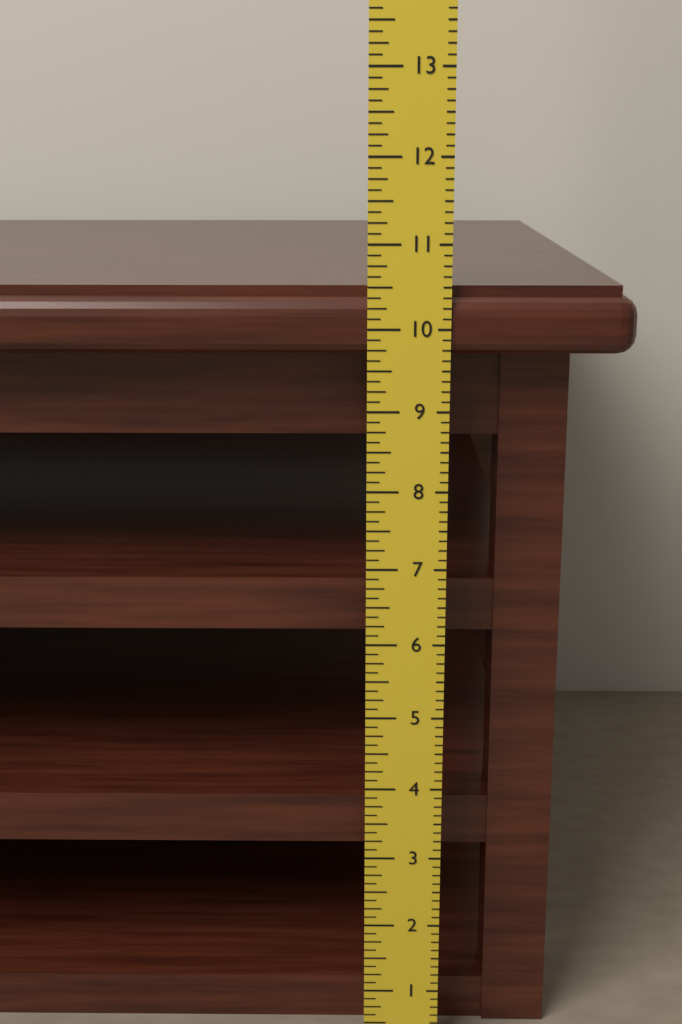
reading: 10.500 in
